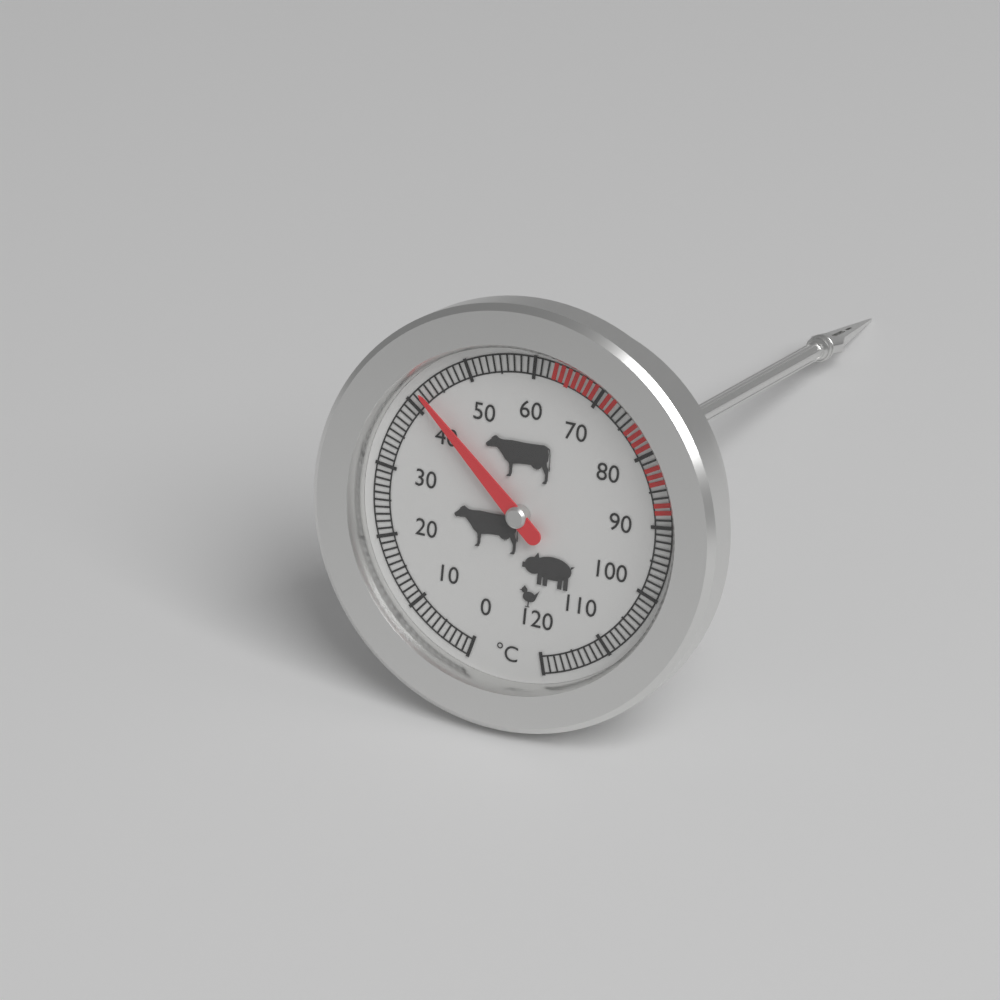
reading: 42 °C
